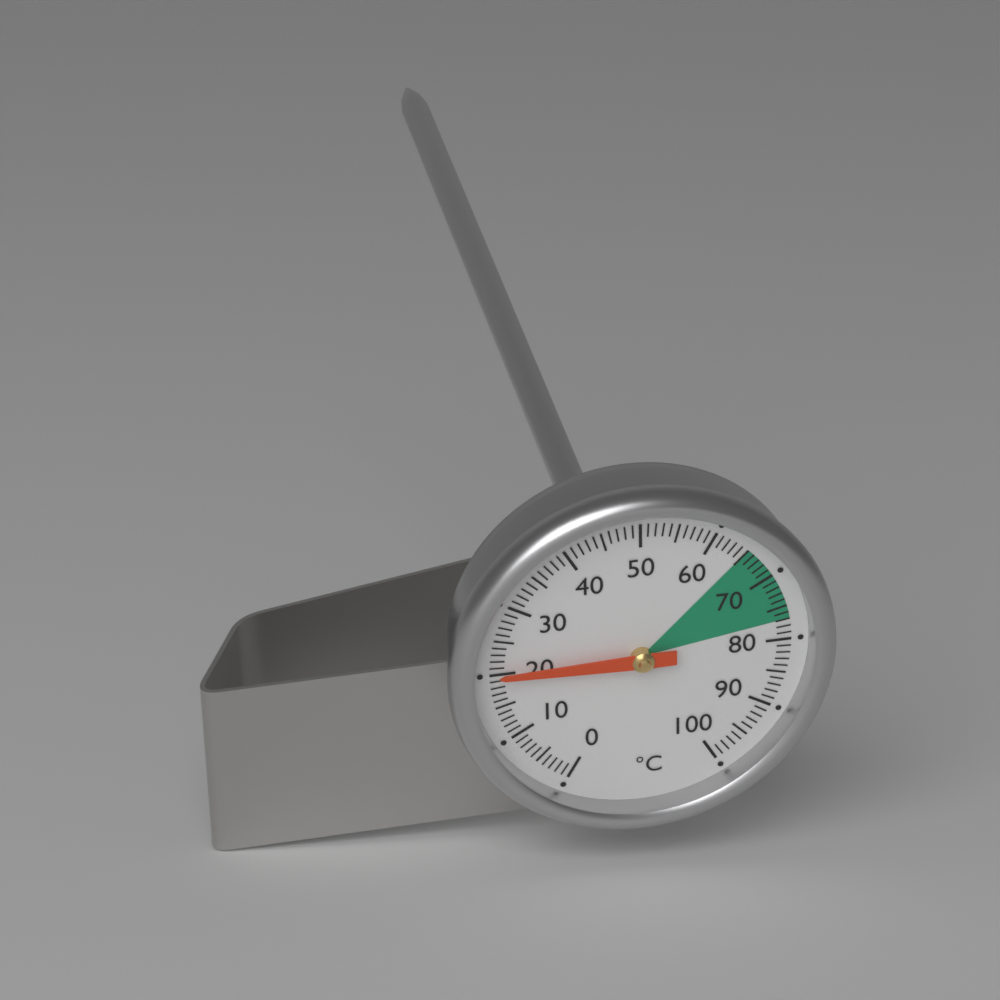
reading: 20 °C
